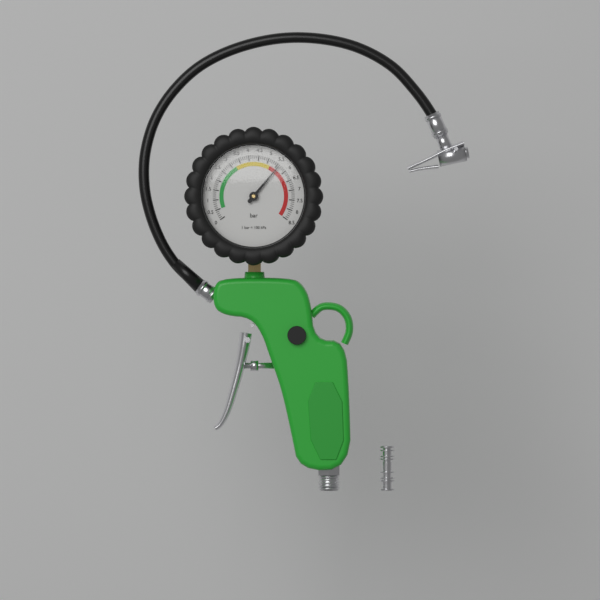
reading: 5.6 bar
